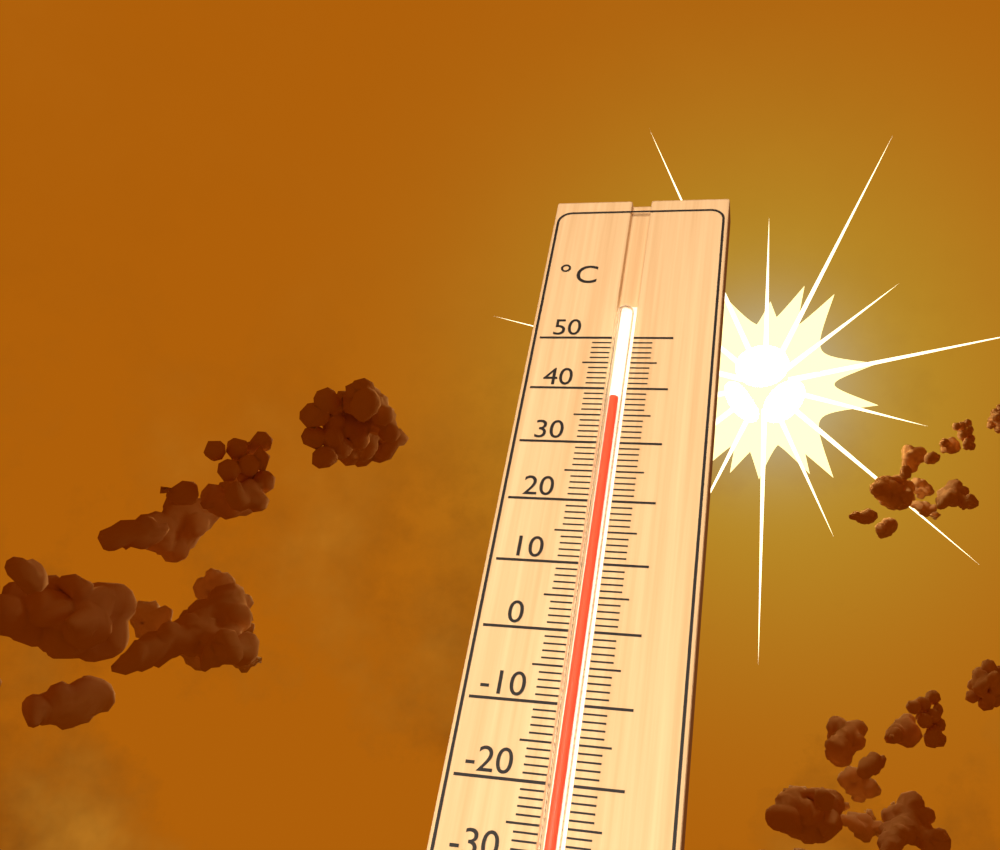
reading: 38 °C
